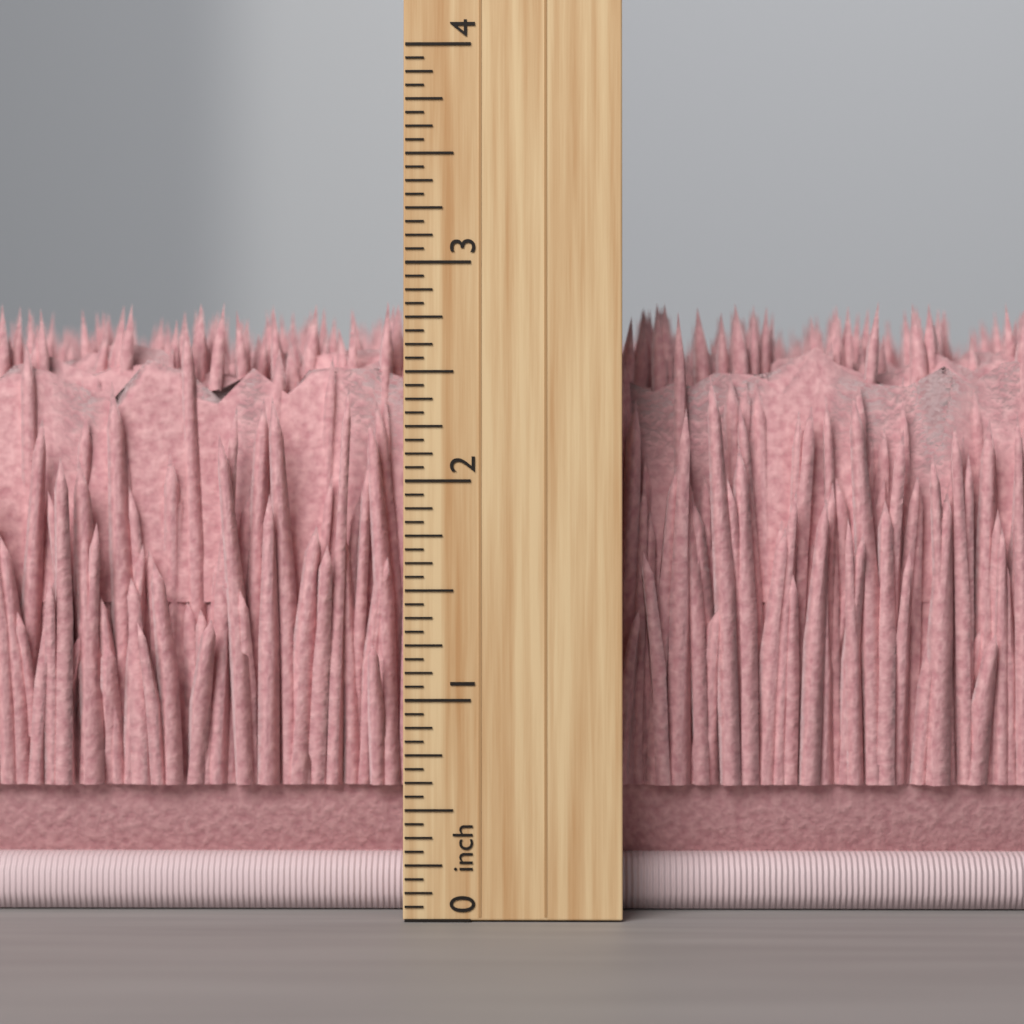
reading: 2.8750 inch
